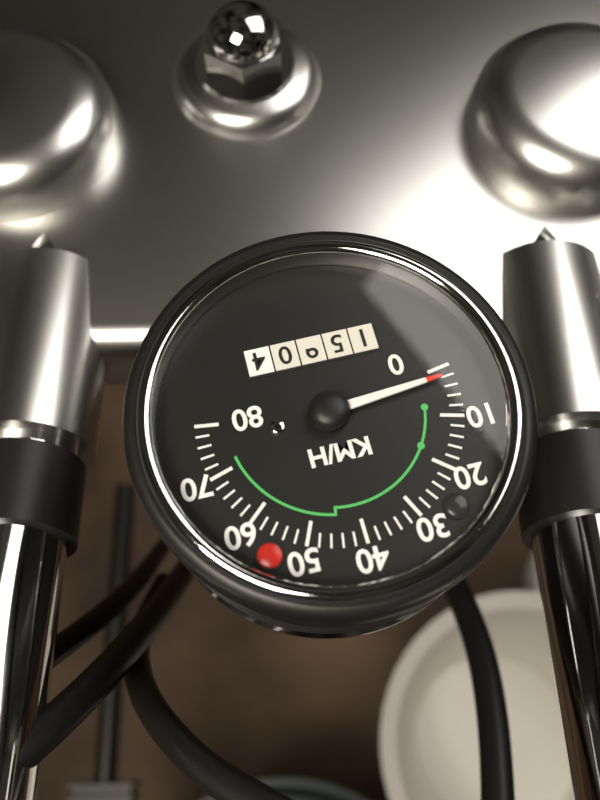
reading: 2 km/h
